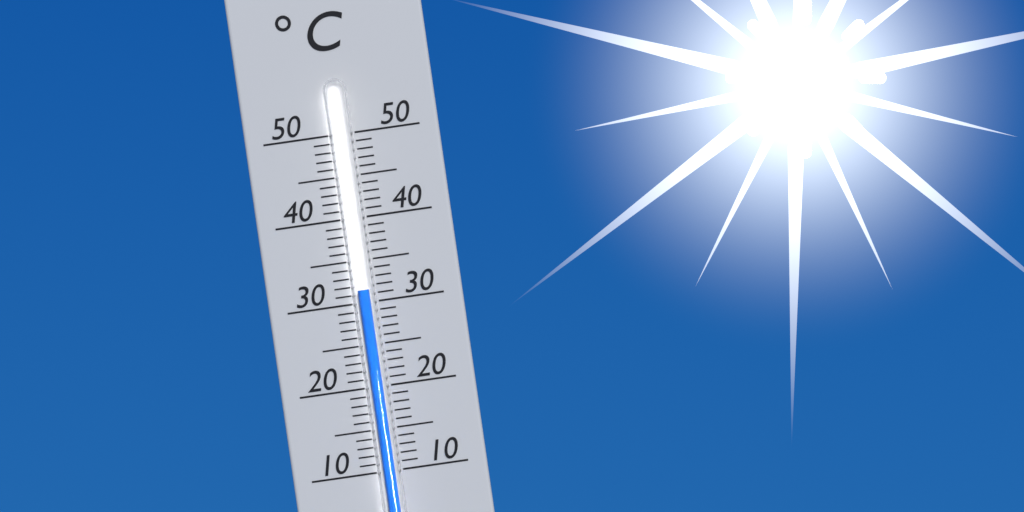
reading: 31.5 °C
